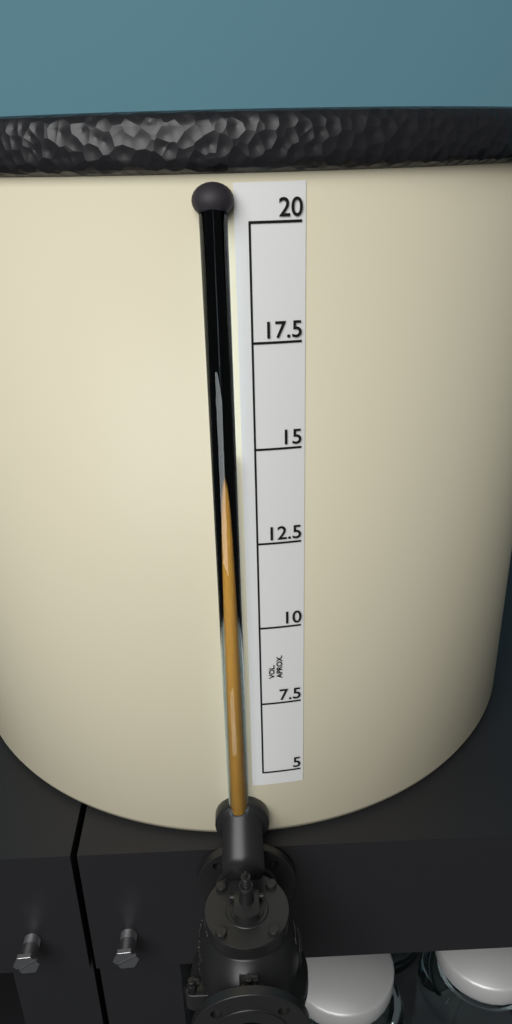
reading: 15.0 (no unit)
